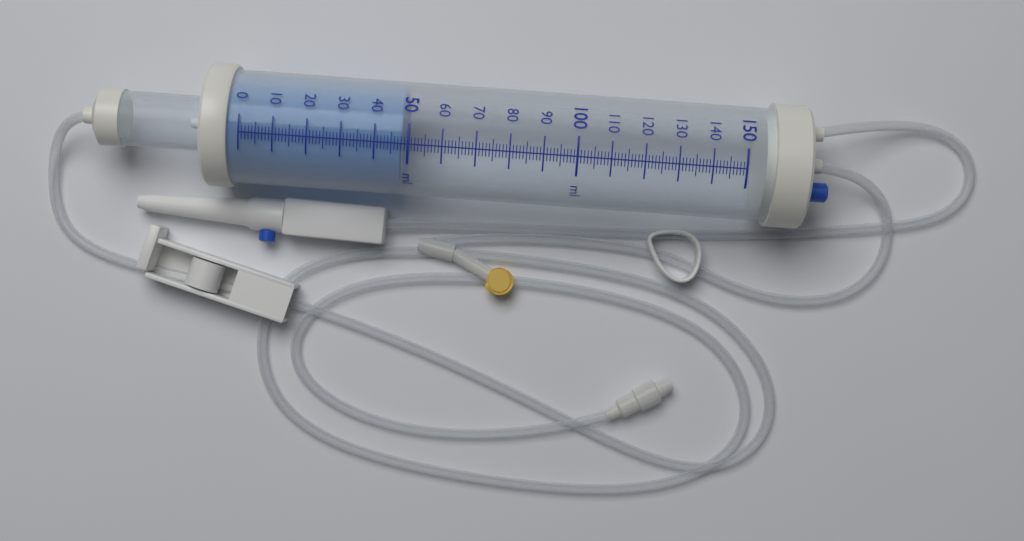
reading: 48 ml
